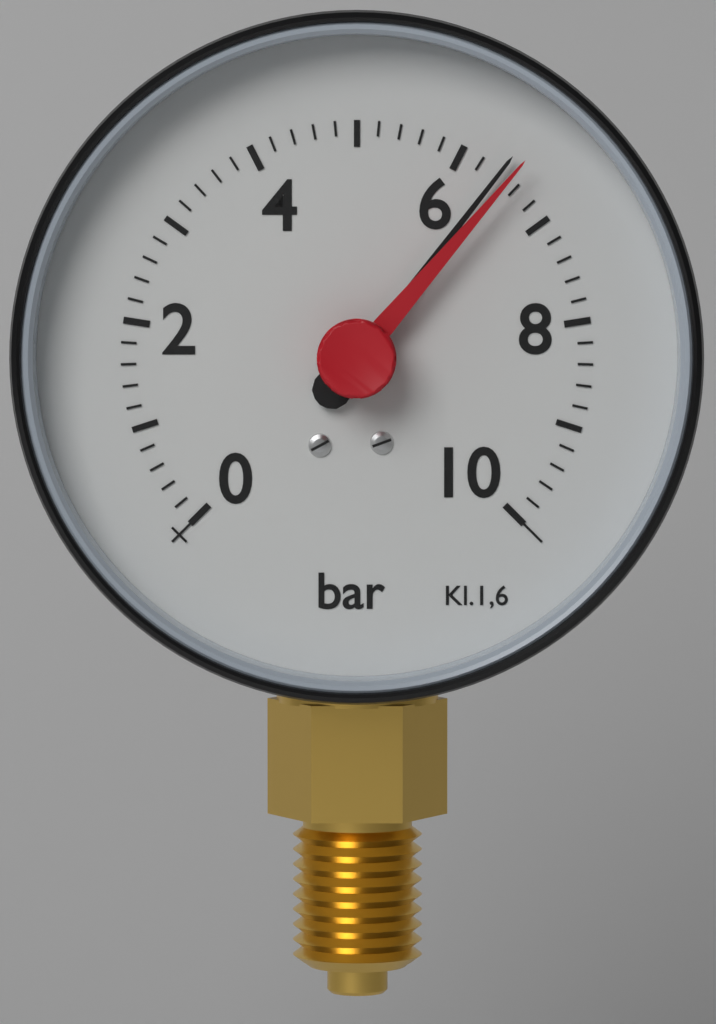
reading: 6.4 bar
